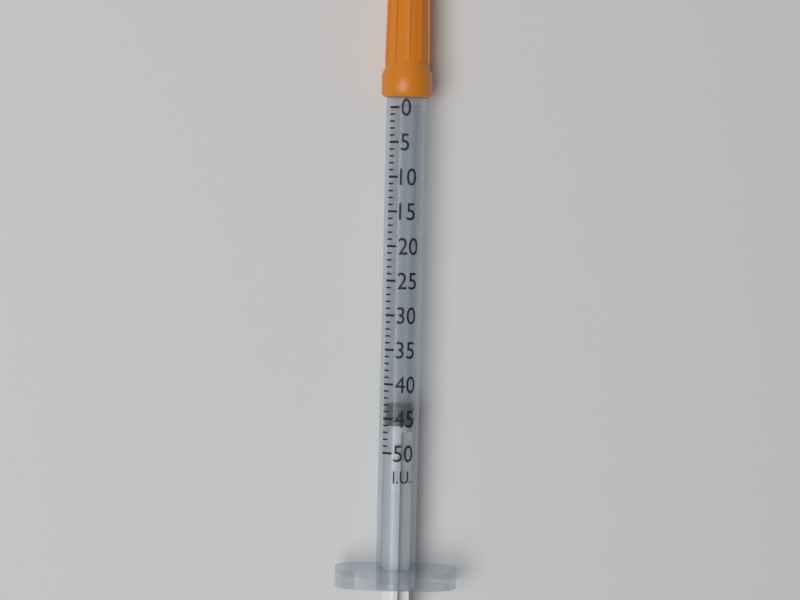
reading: 43 I.U.
